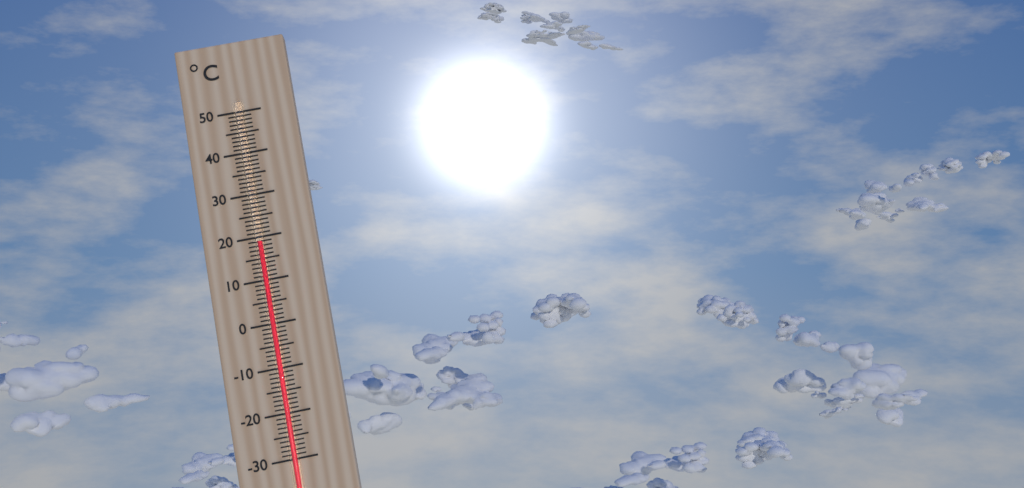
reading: 19 °C
